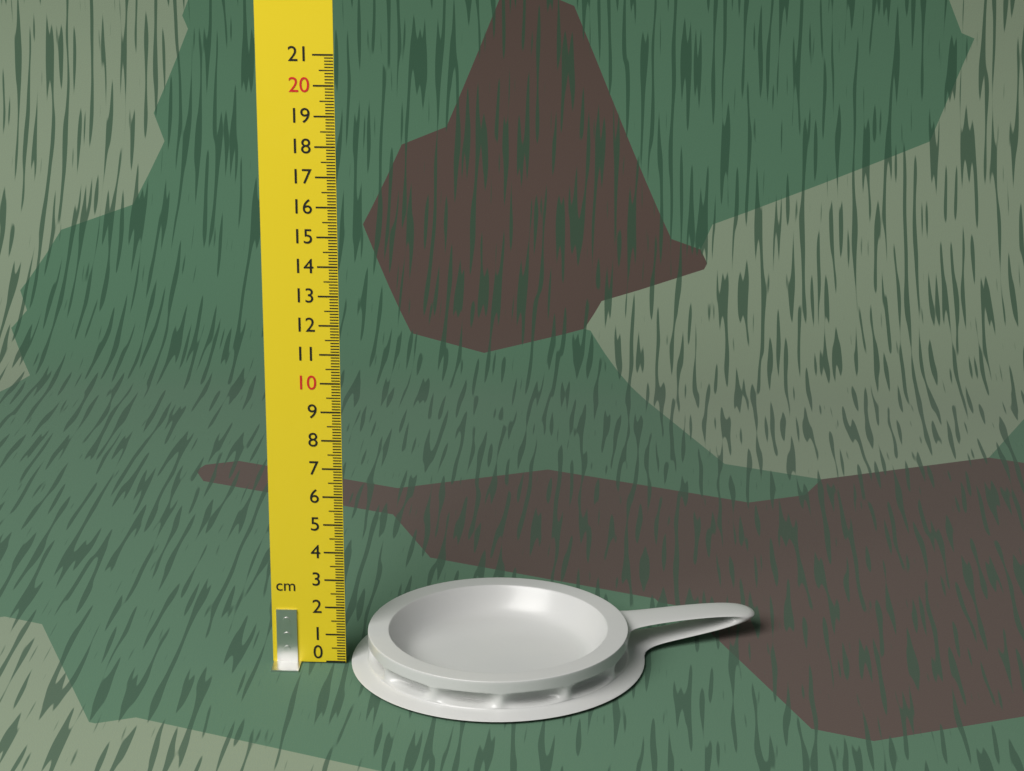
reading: 1.2 cm
